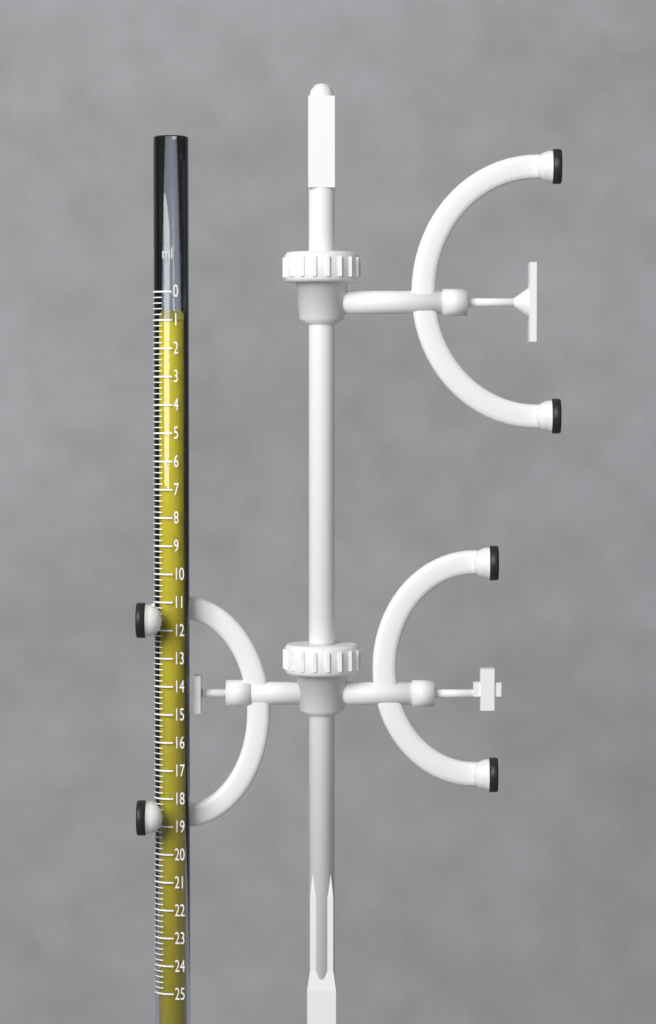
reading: 1.0 ml
